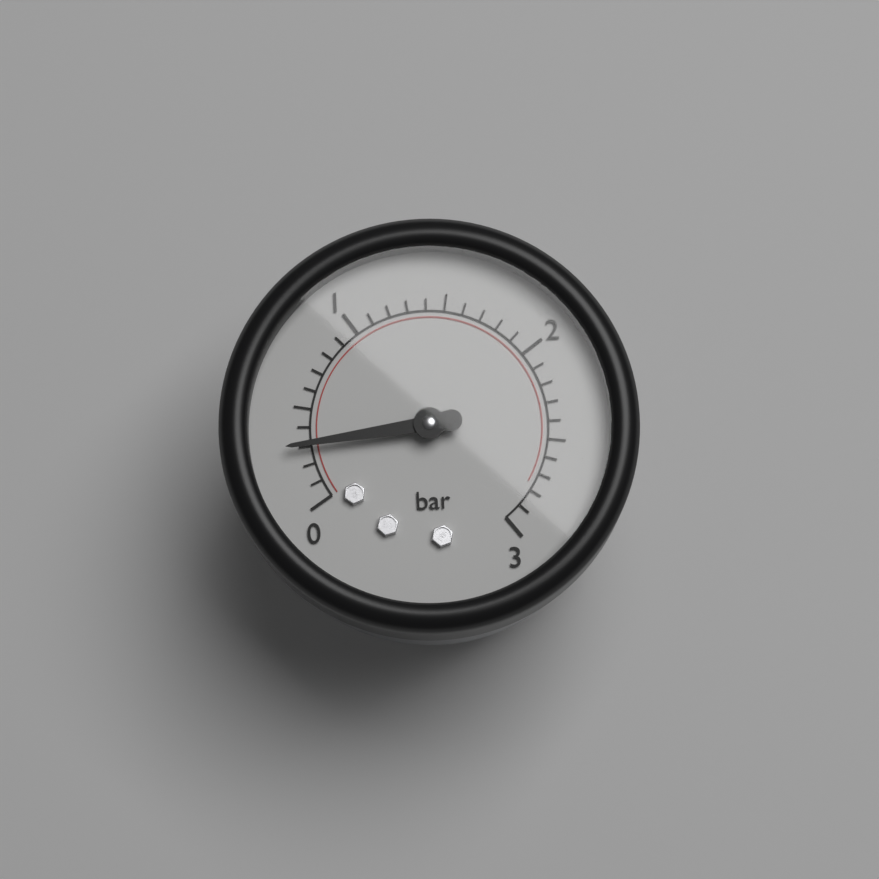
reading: 0.3 bar
